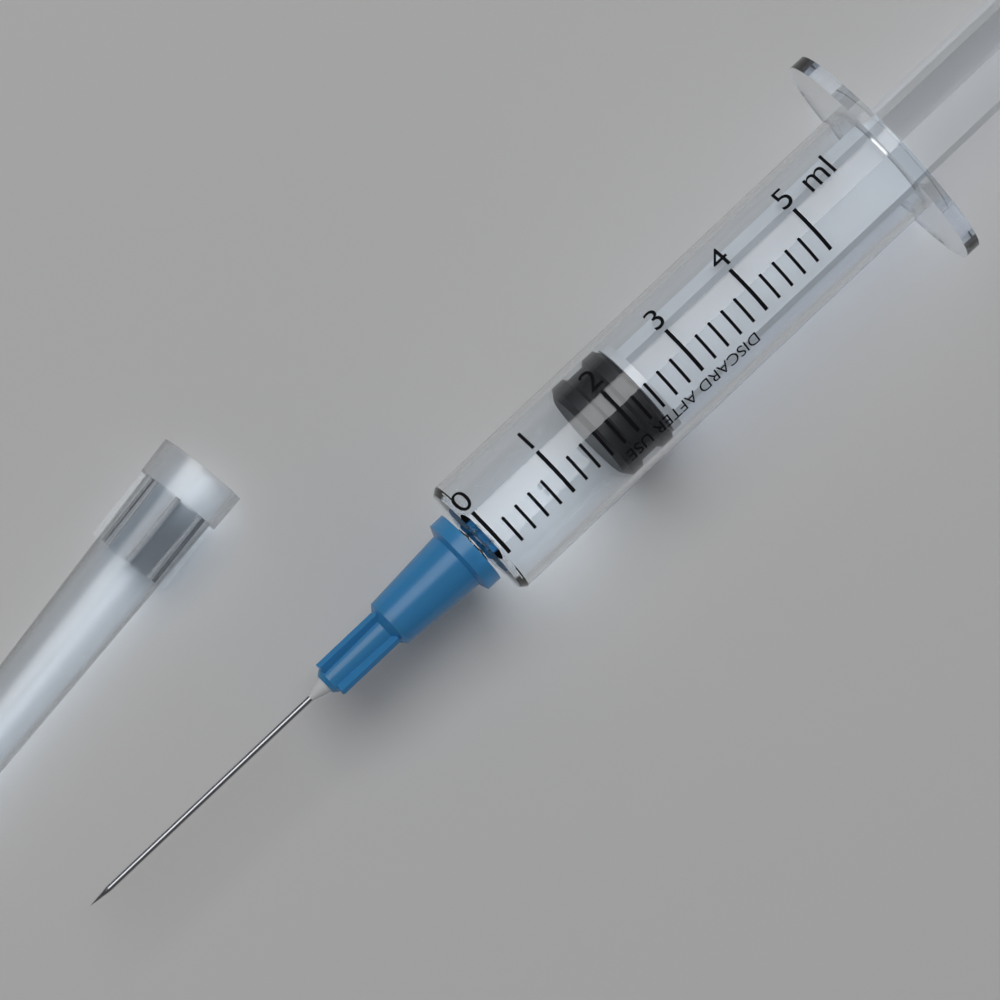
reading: 1.6 ml
